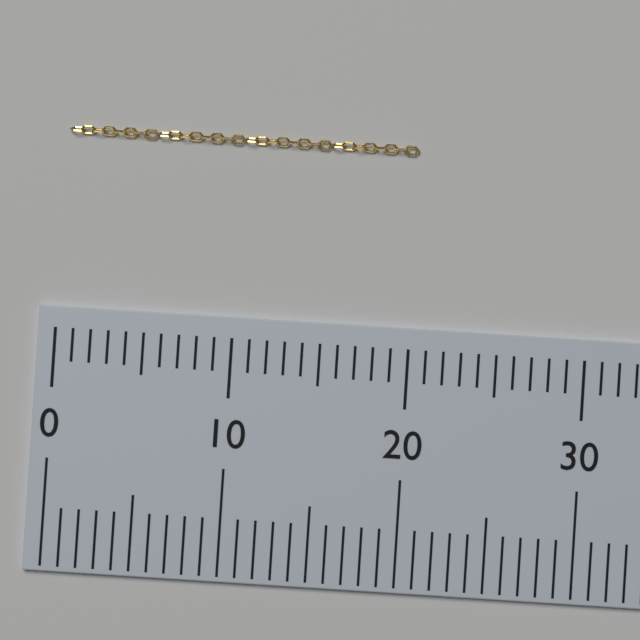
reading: 20 (no unit)
